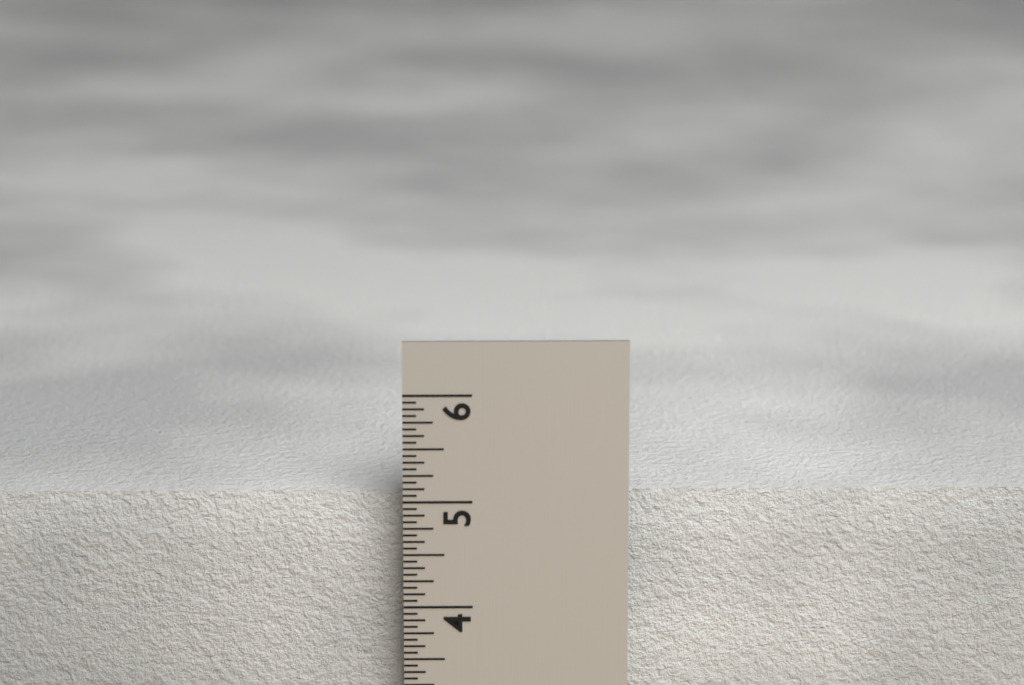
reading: 5.0000 in
